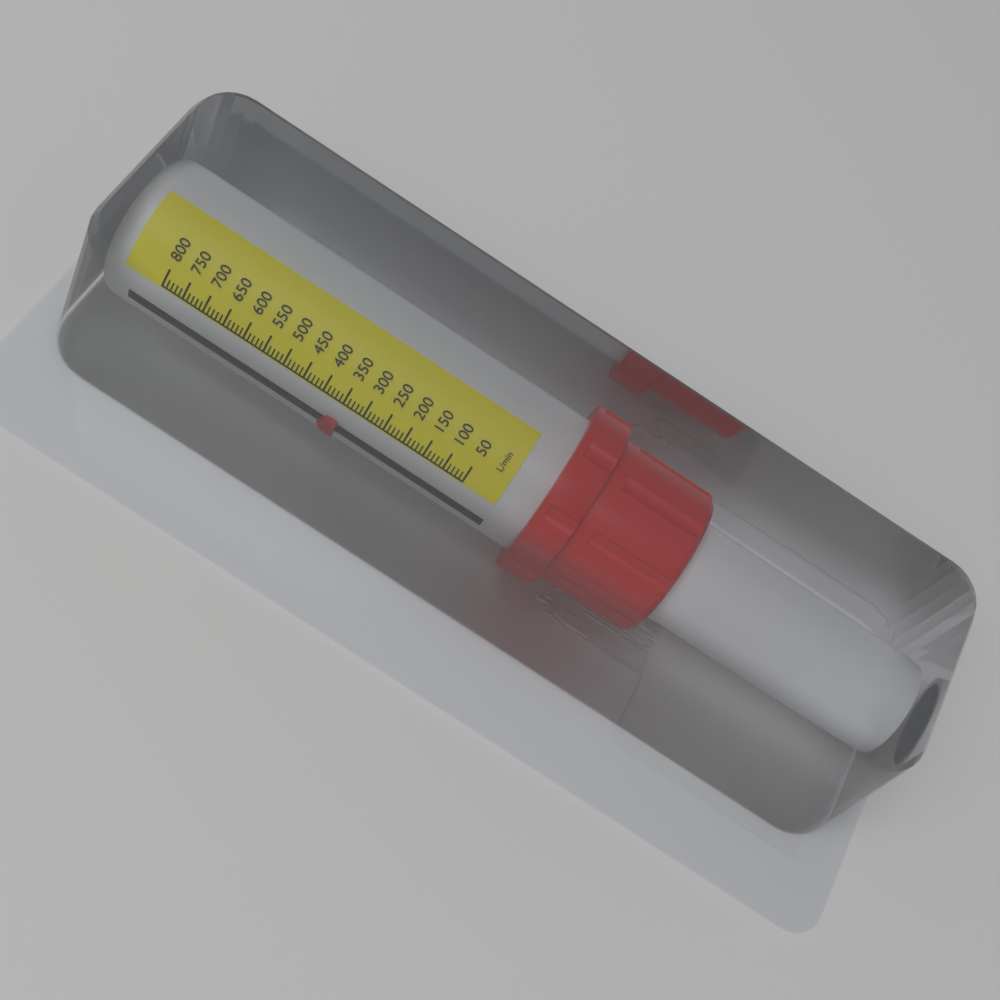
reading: 340 L/min
